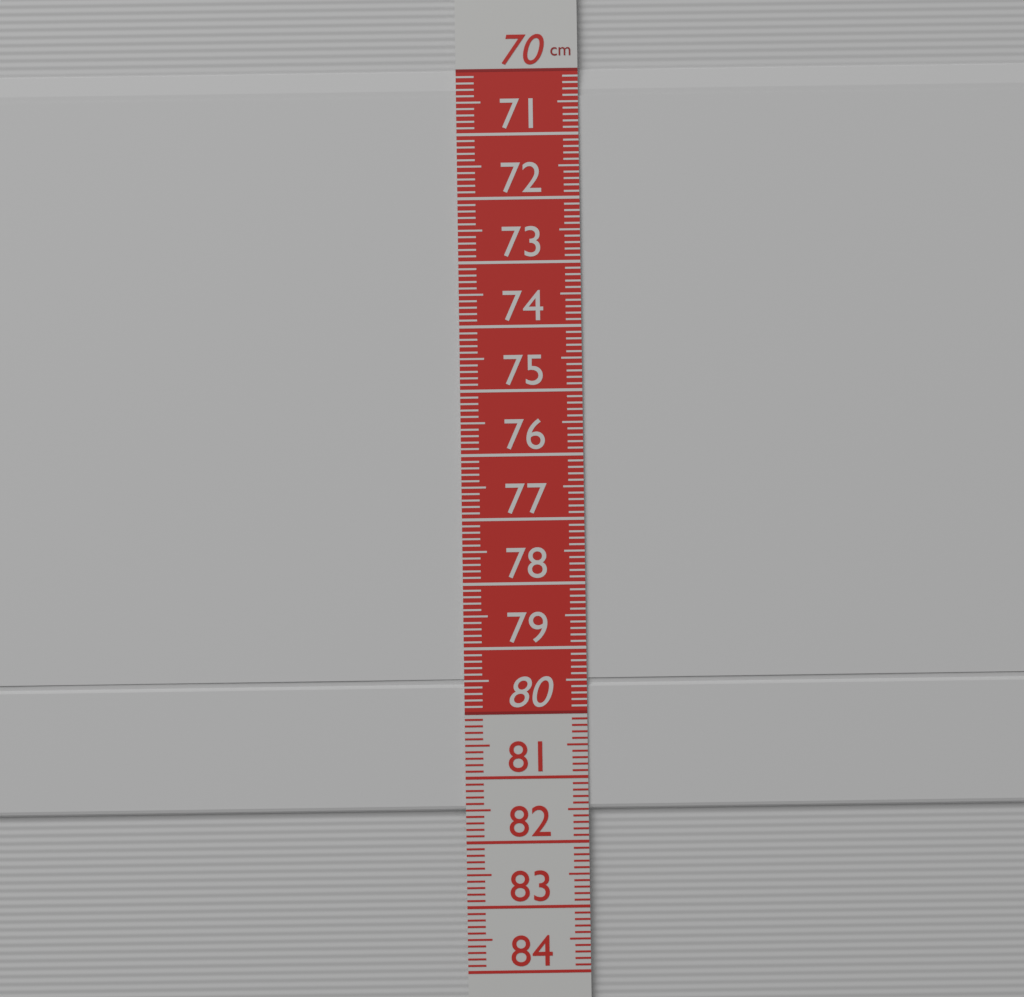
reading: 81.5 cm
